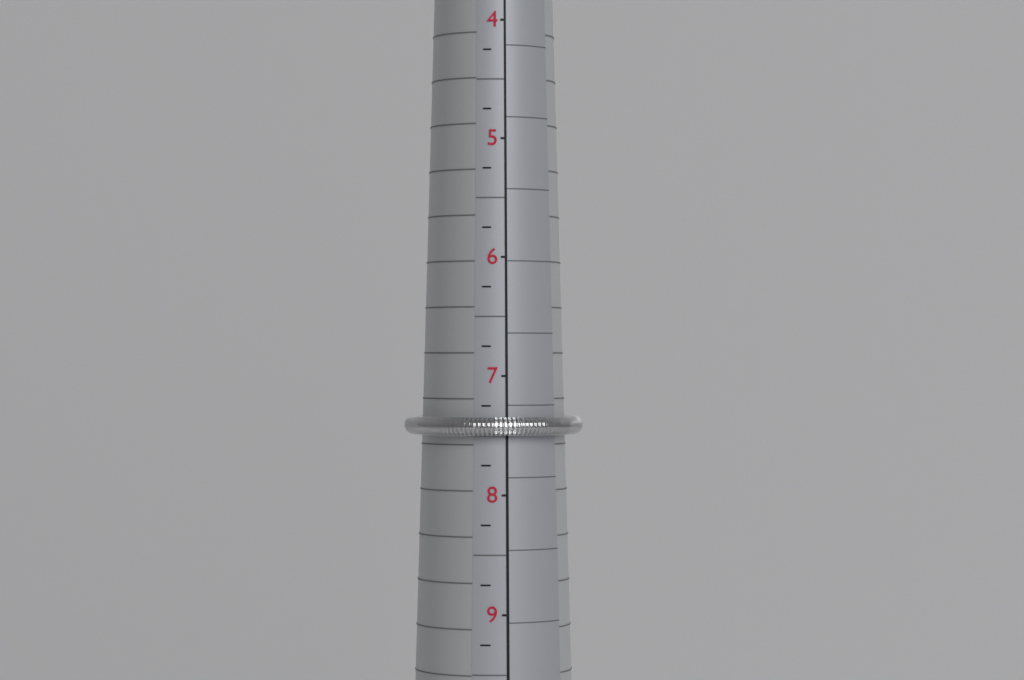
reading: 7.50 (no unit)
